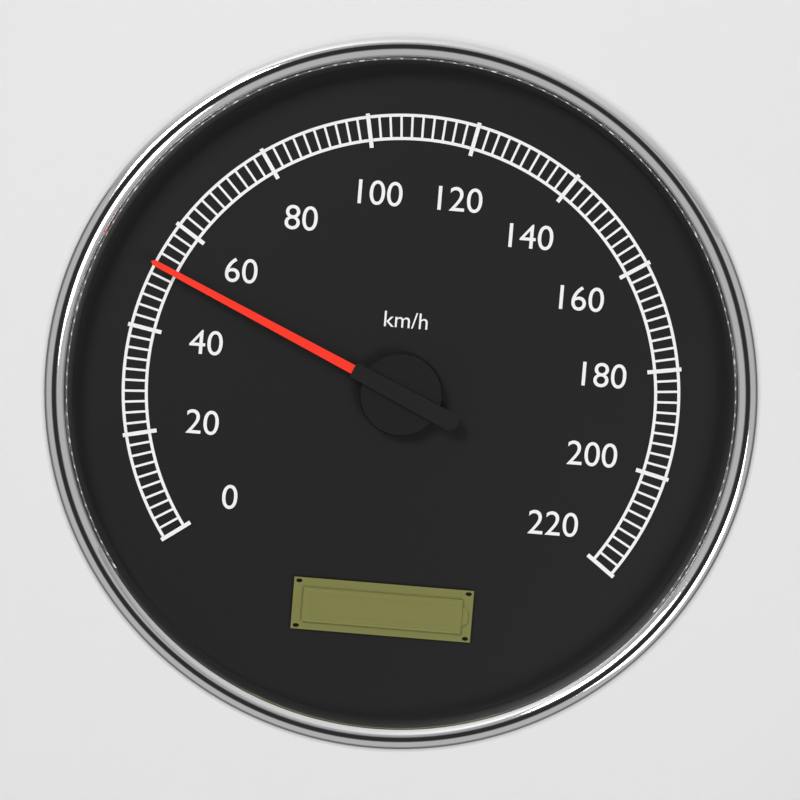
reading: 52 km/h
